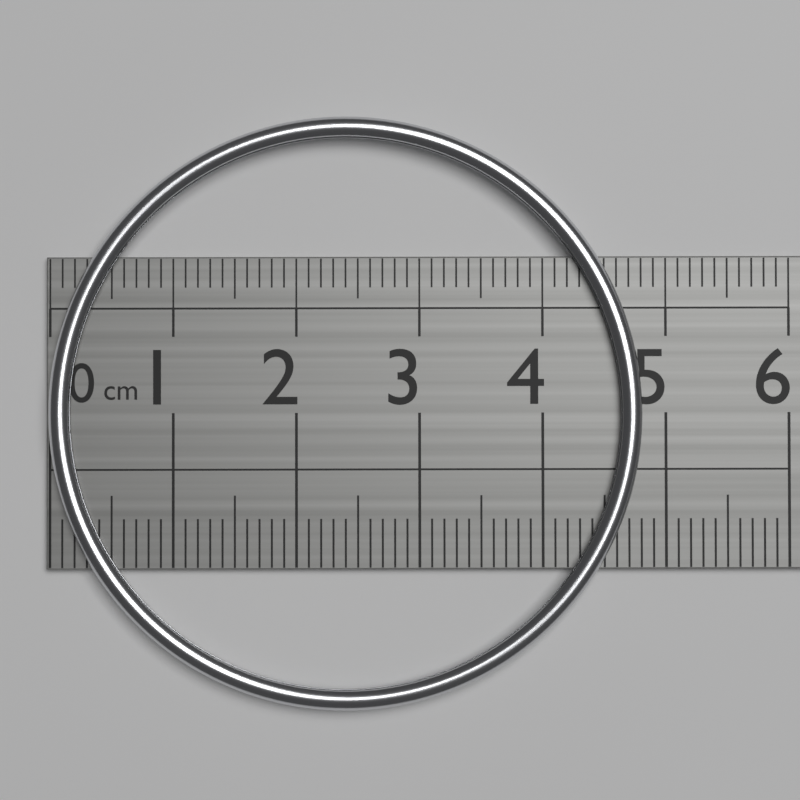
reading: 4.8 cm
